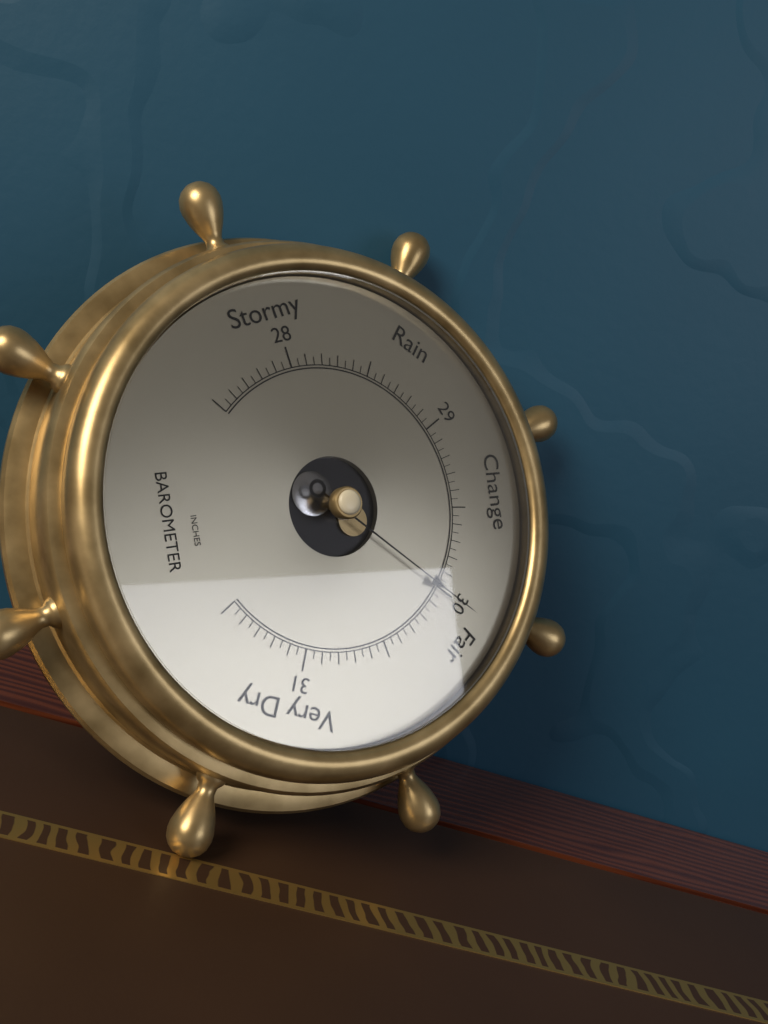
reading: 30.00 inHg
